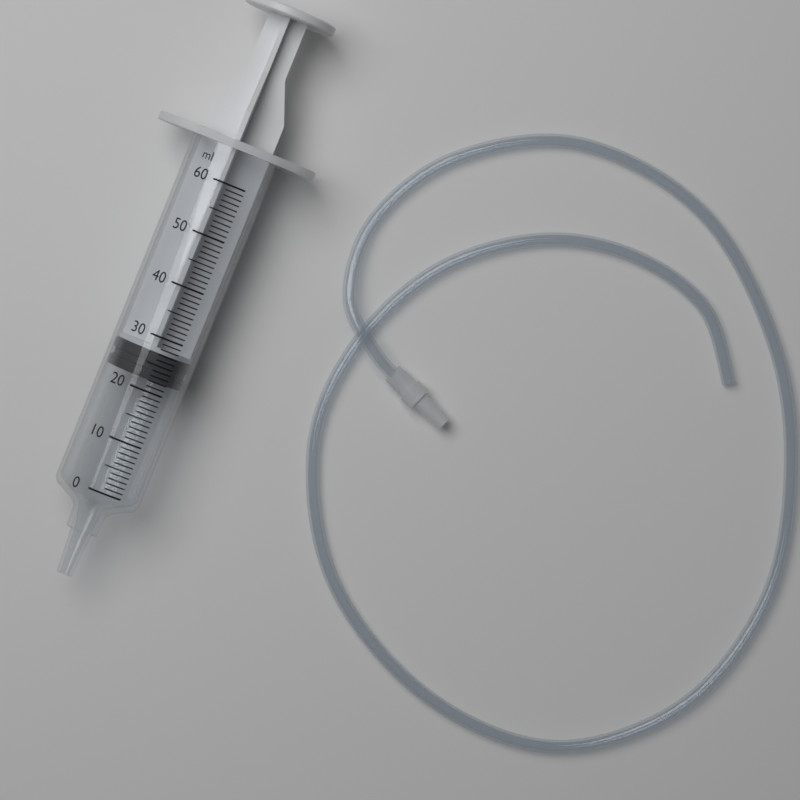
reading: 22 ml
